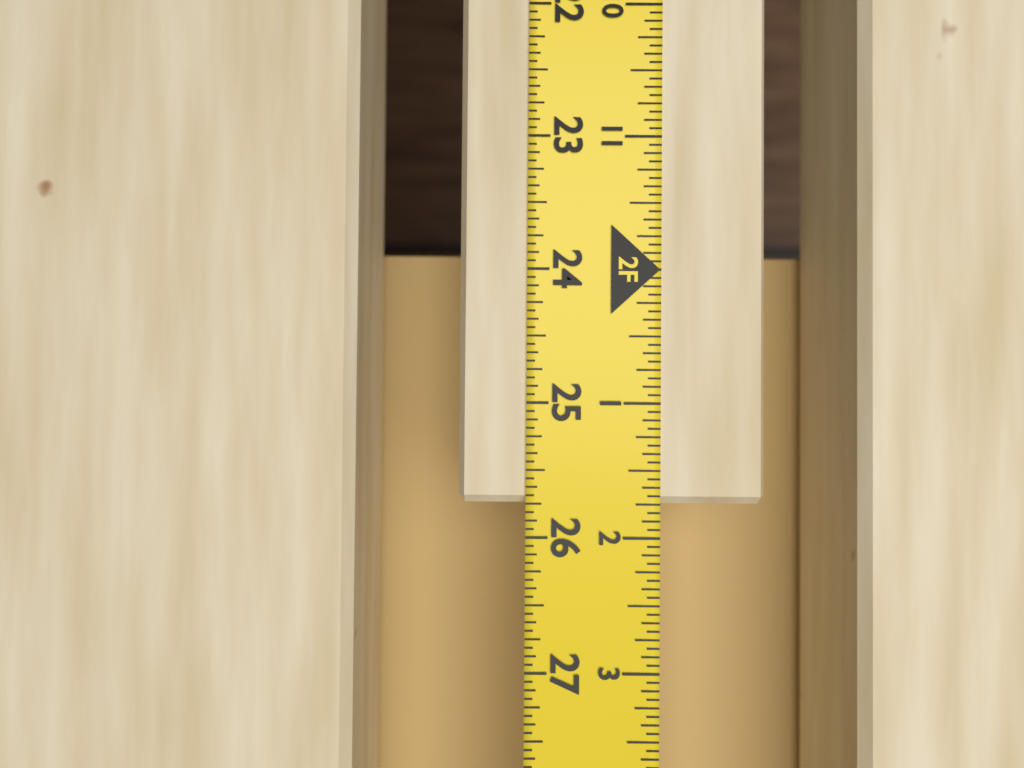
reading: 25.7500 in
